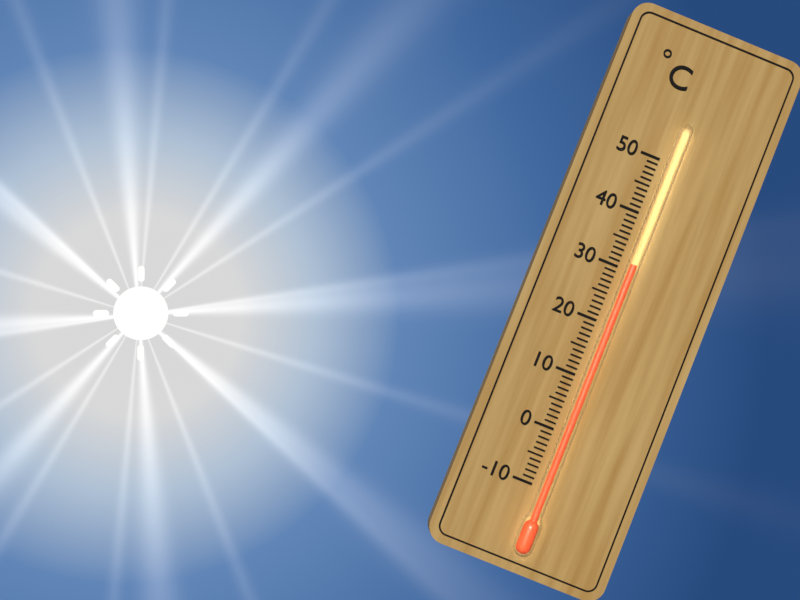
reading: 31 °C
